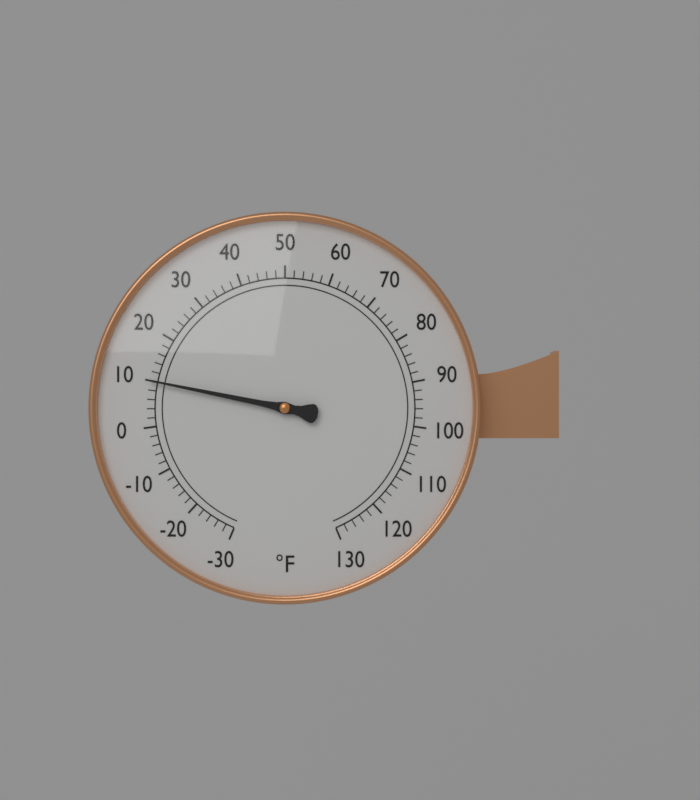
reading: 10 °F
